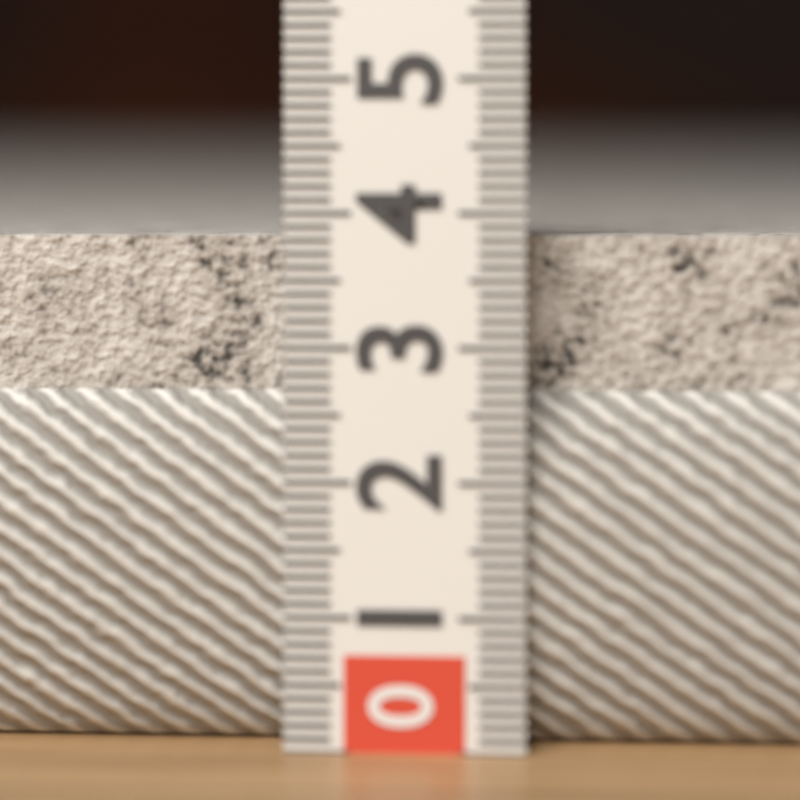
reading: 3.9 (no unit)
